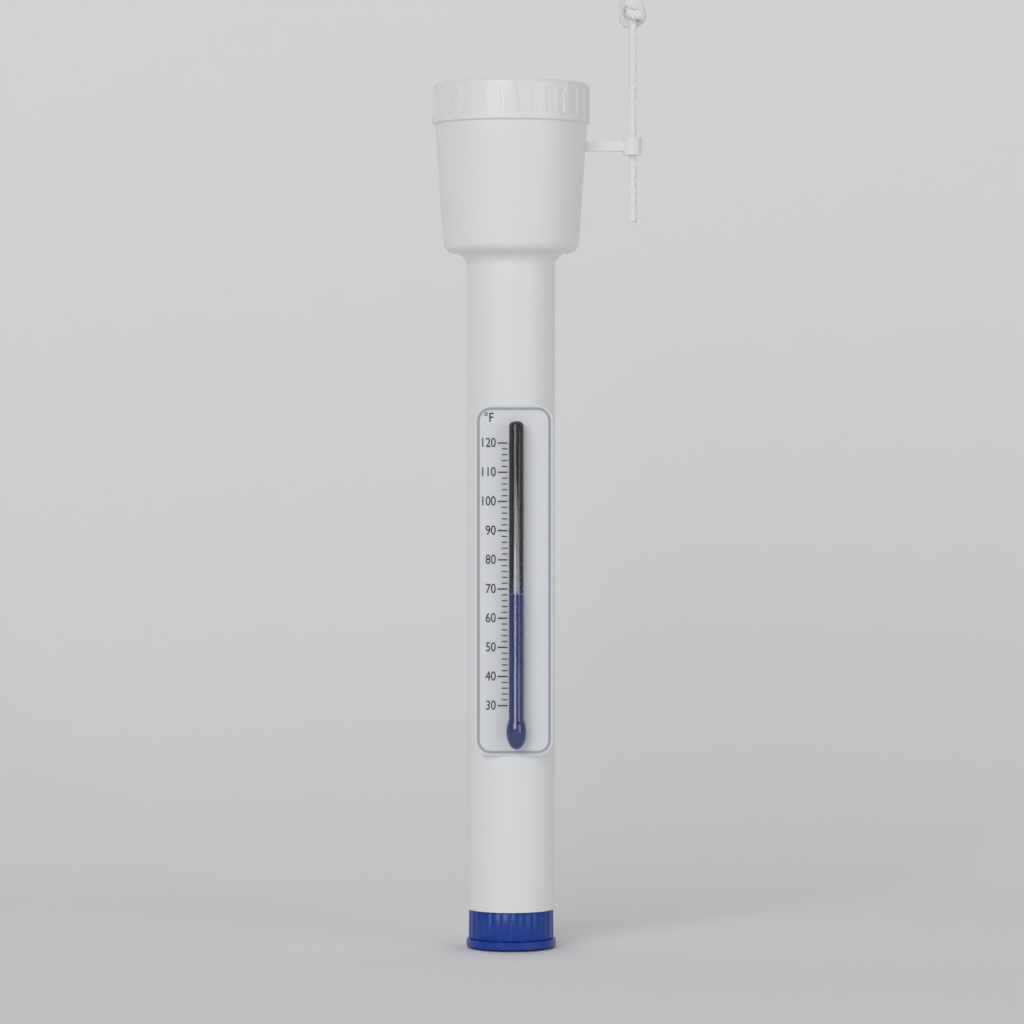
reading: 68 °F
